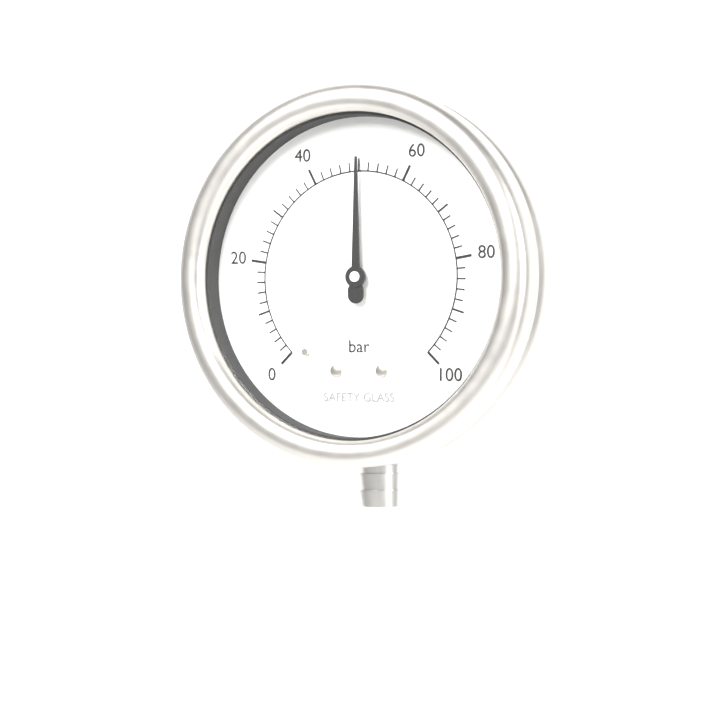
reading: 50 bar
